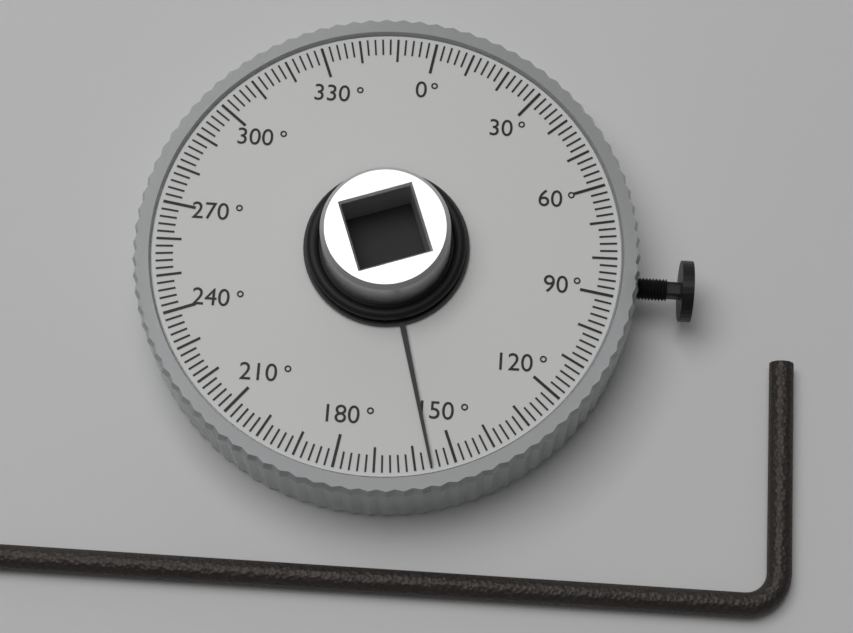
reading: 156 °
